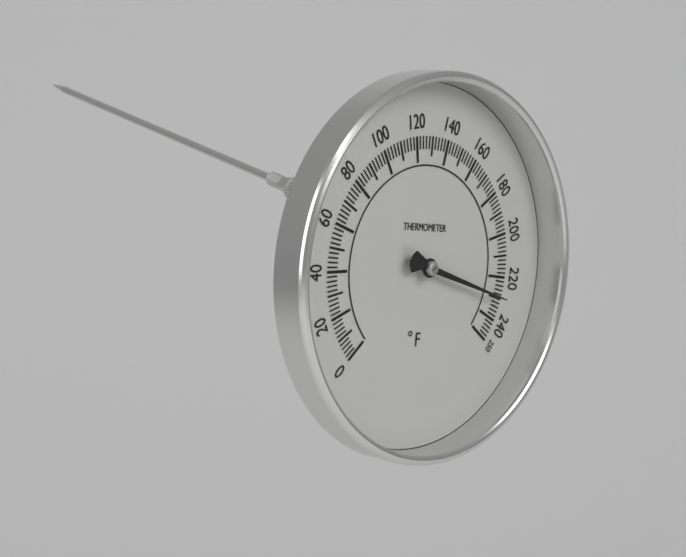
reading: 230 °F
